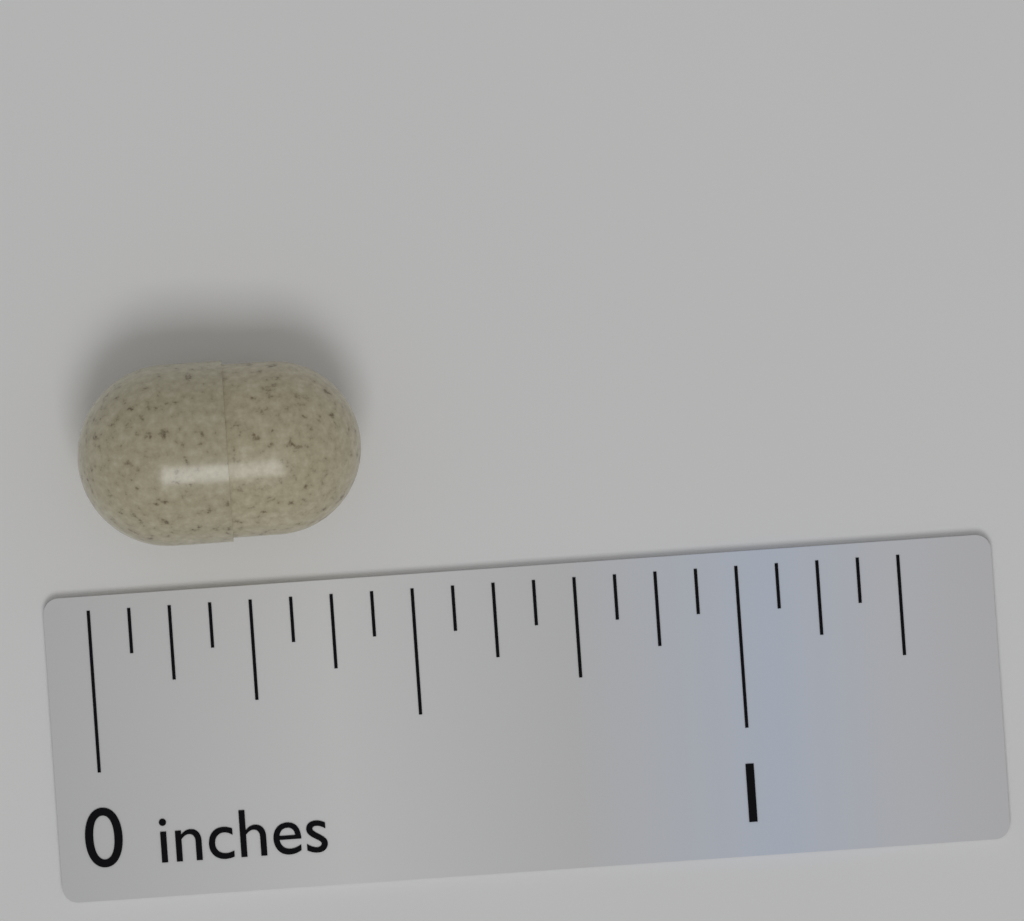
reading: 0.4375 in
